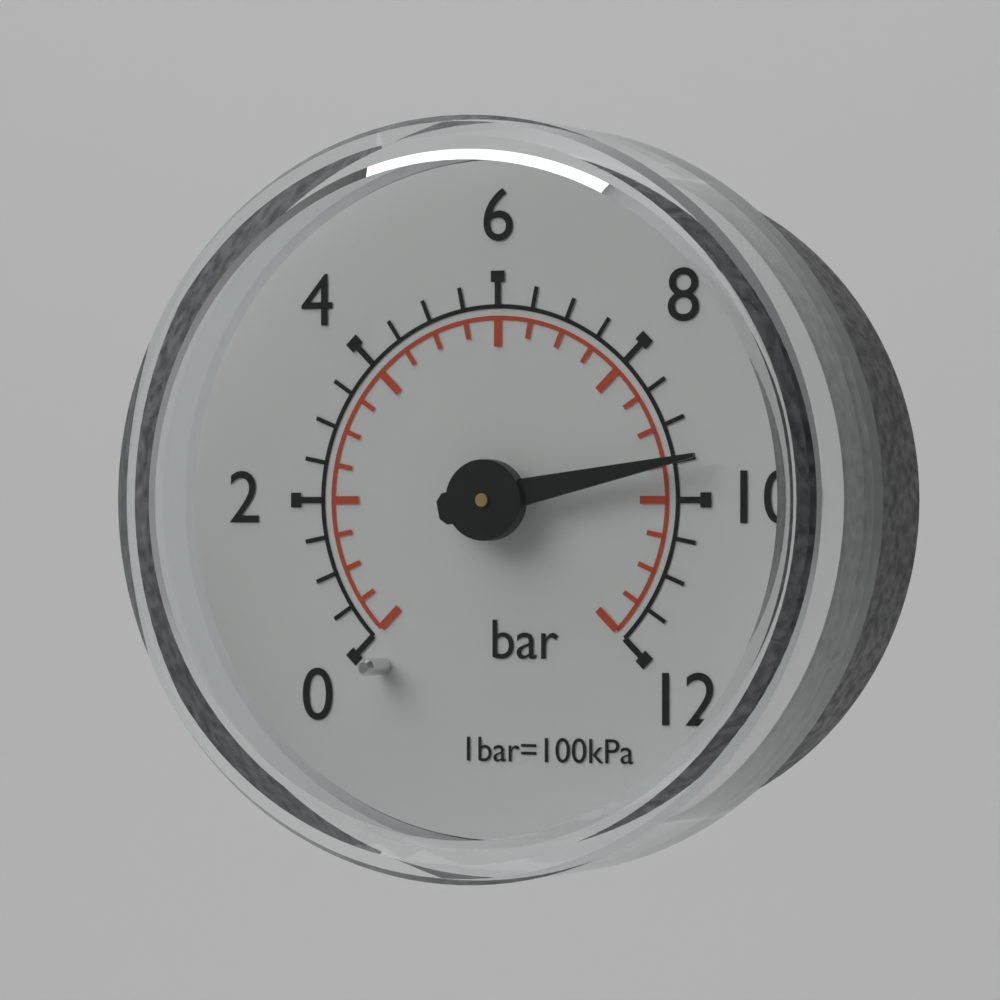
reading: 9.5 bar
